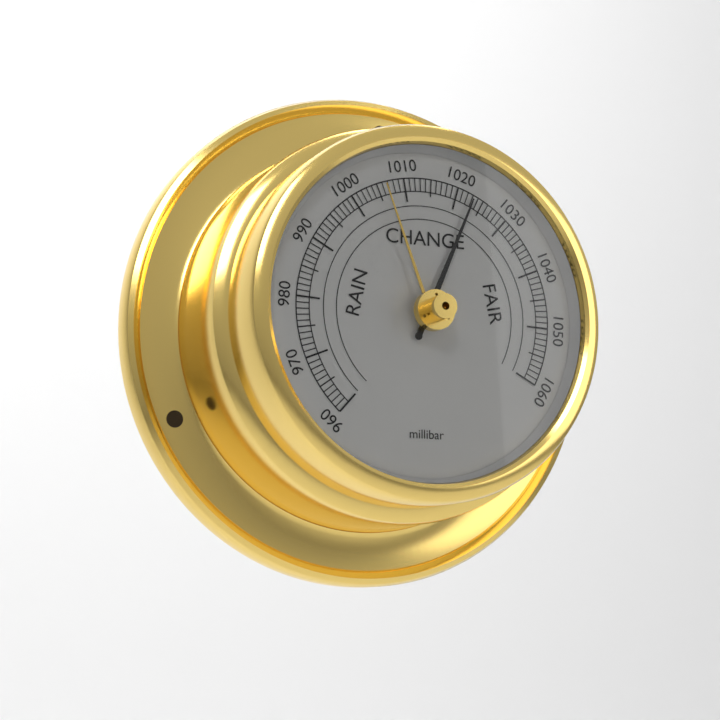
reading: 1023 millibar
